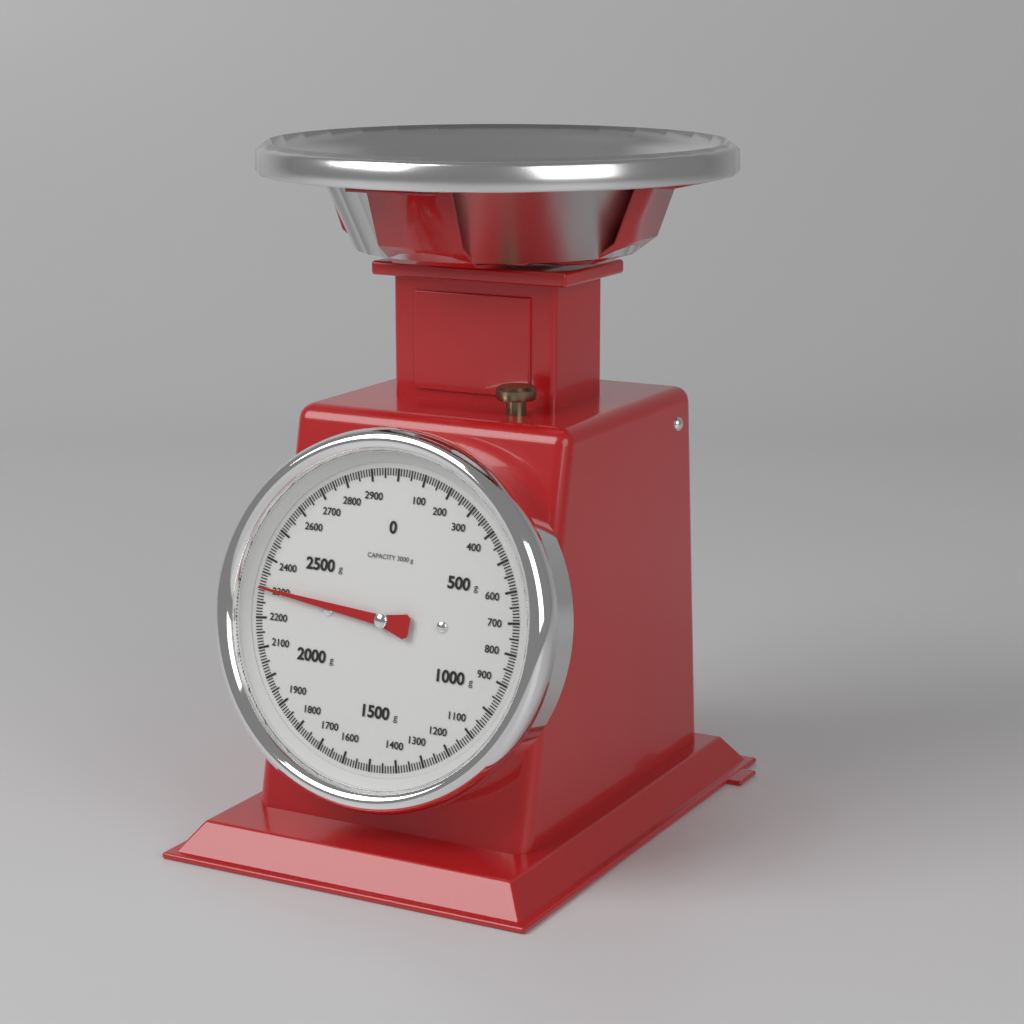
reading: 2300 g
